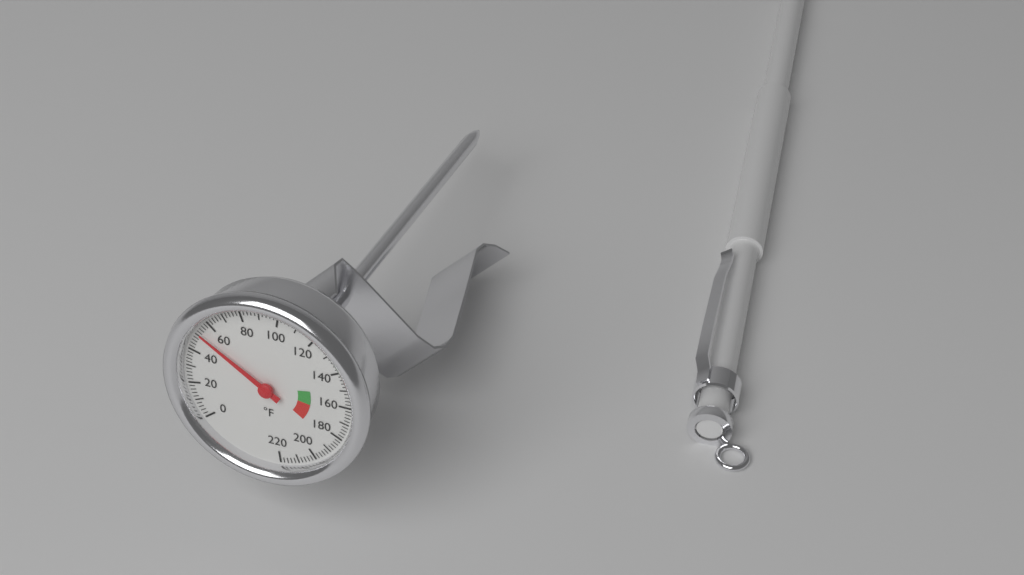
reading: 52 °F
